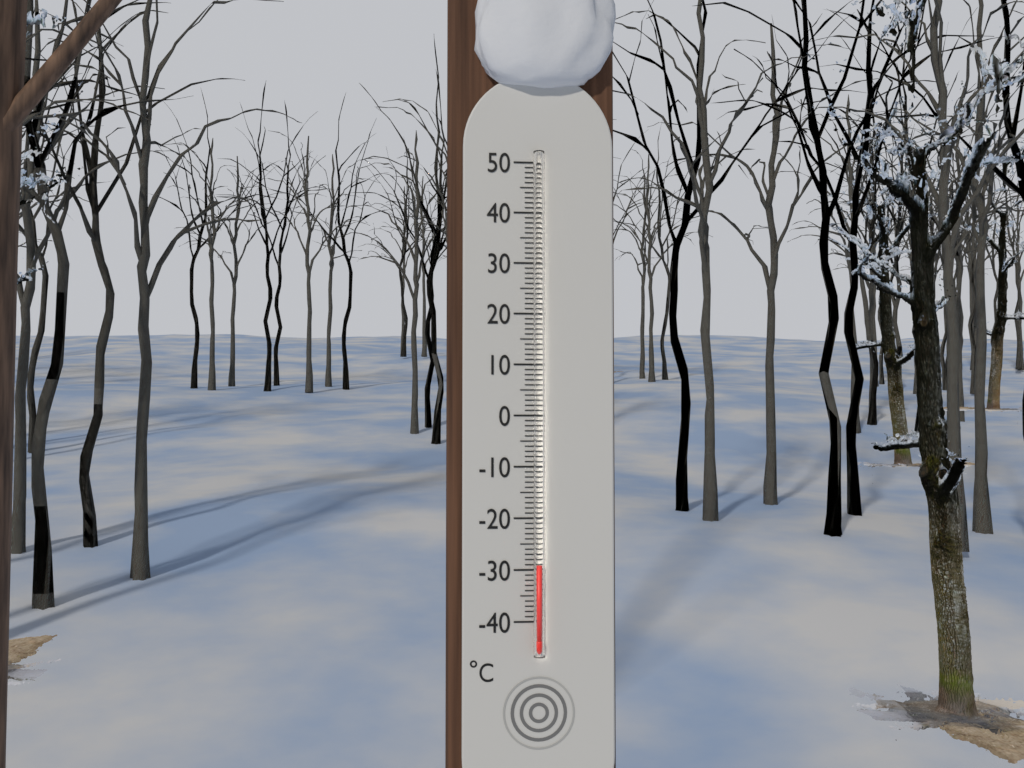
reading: -29 °C
